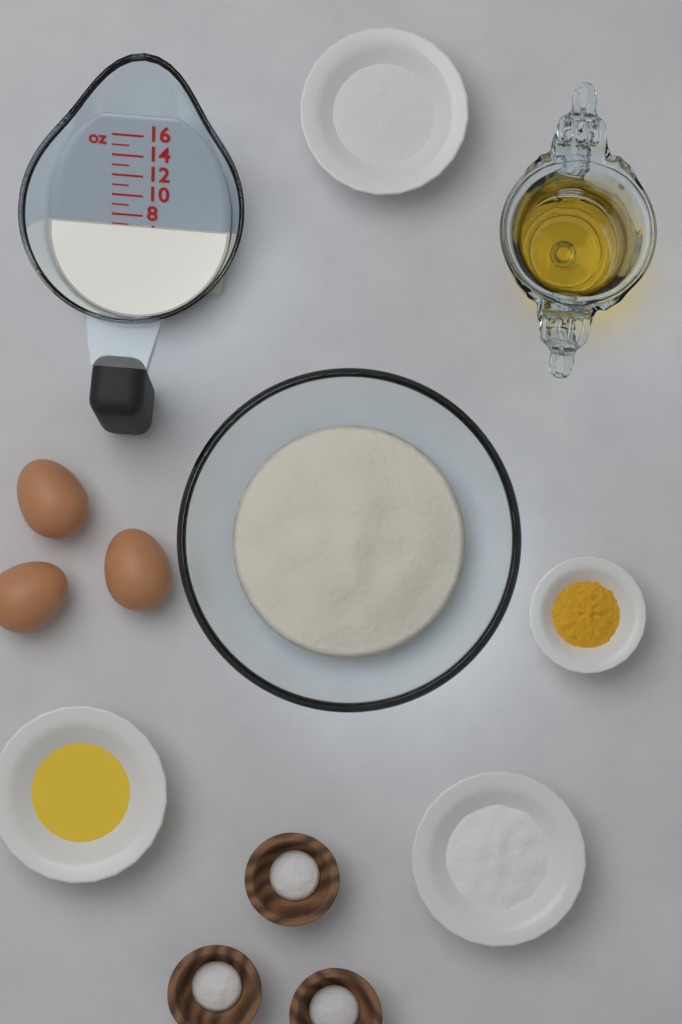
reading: 7 oz
